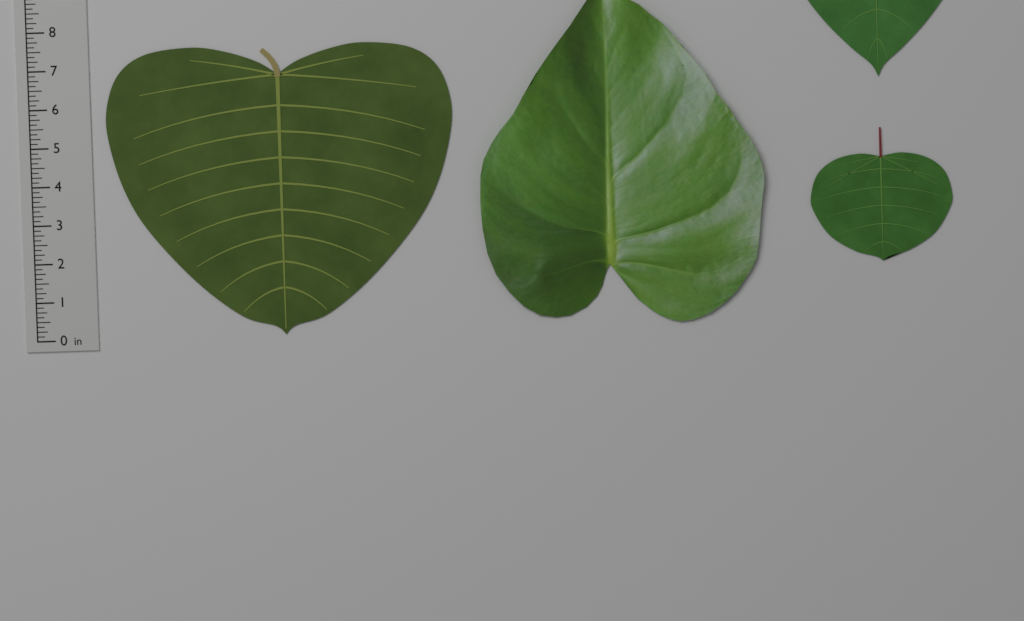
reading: 7.500 in
